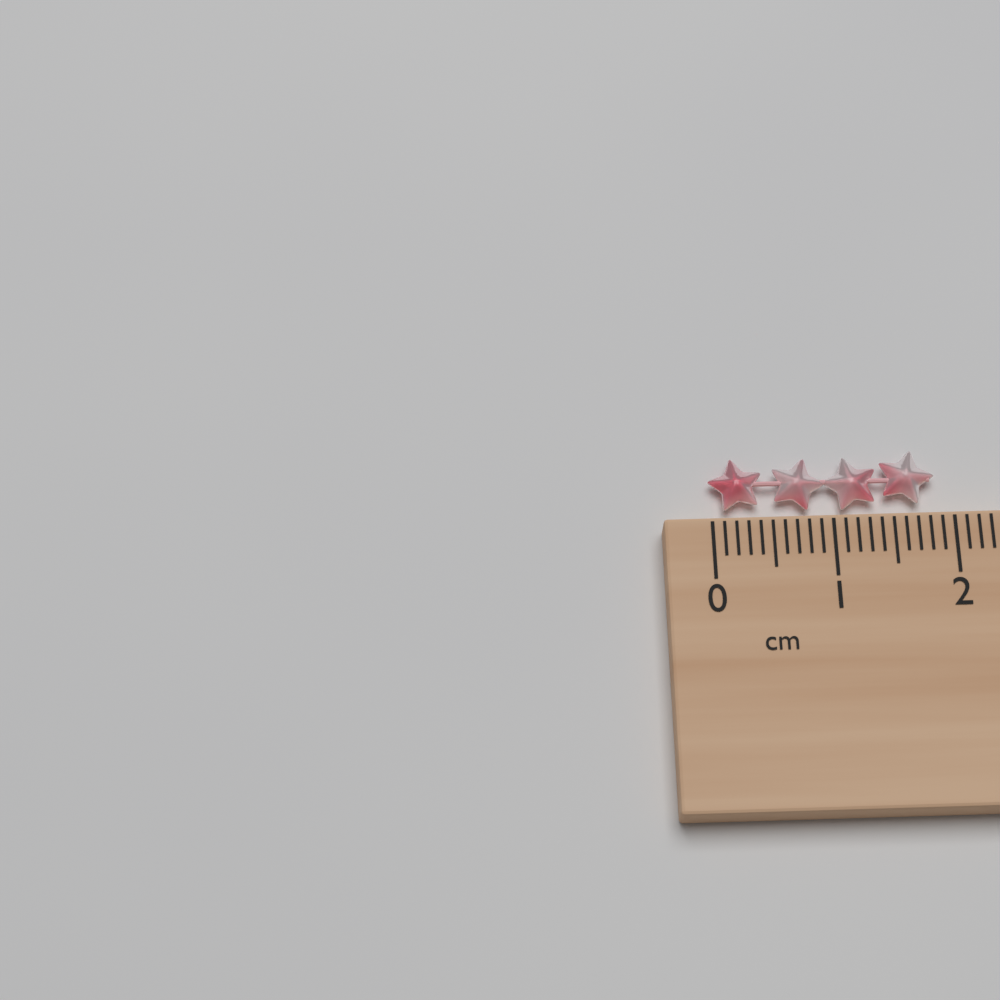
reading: 1.9 cm
